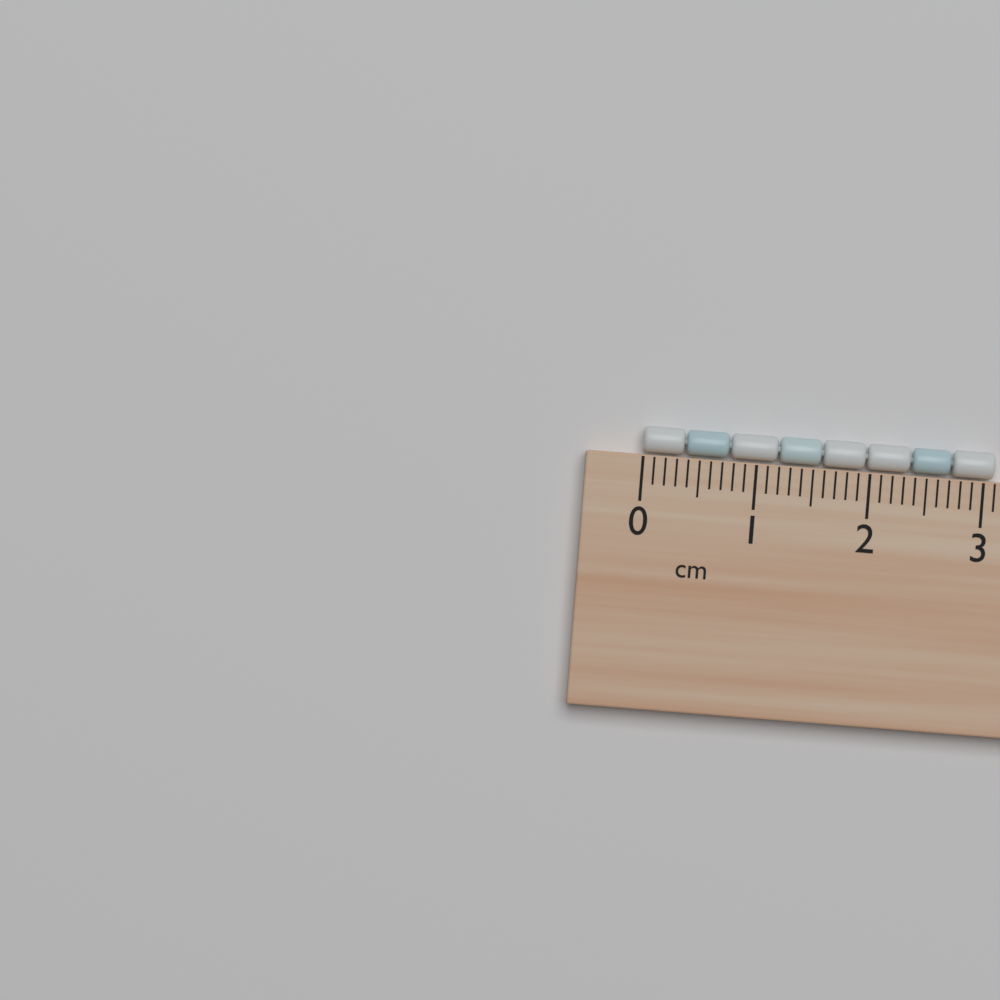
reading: 3.1 cm
